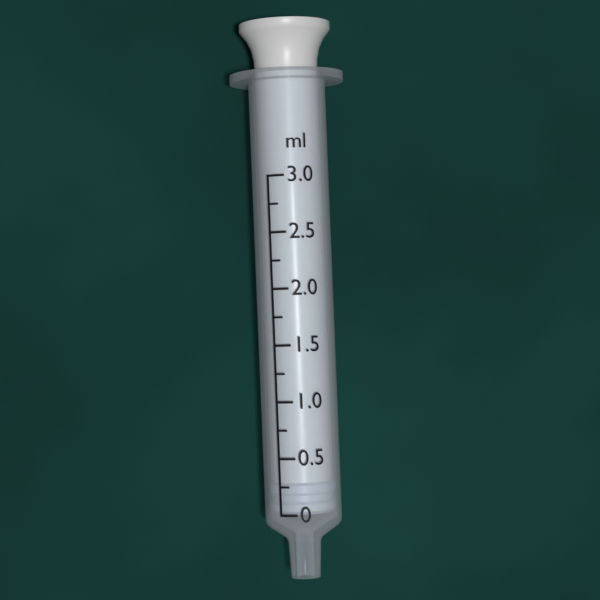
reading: 0.00 ml
